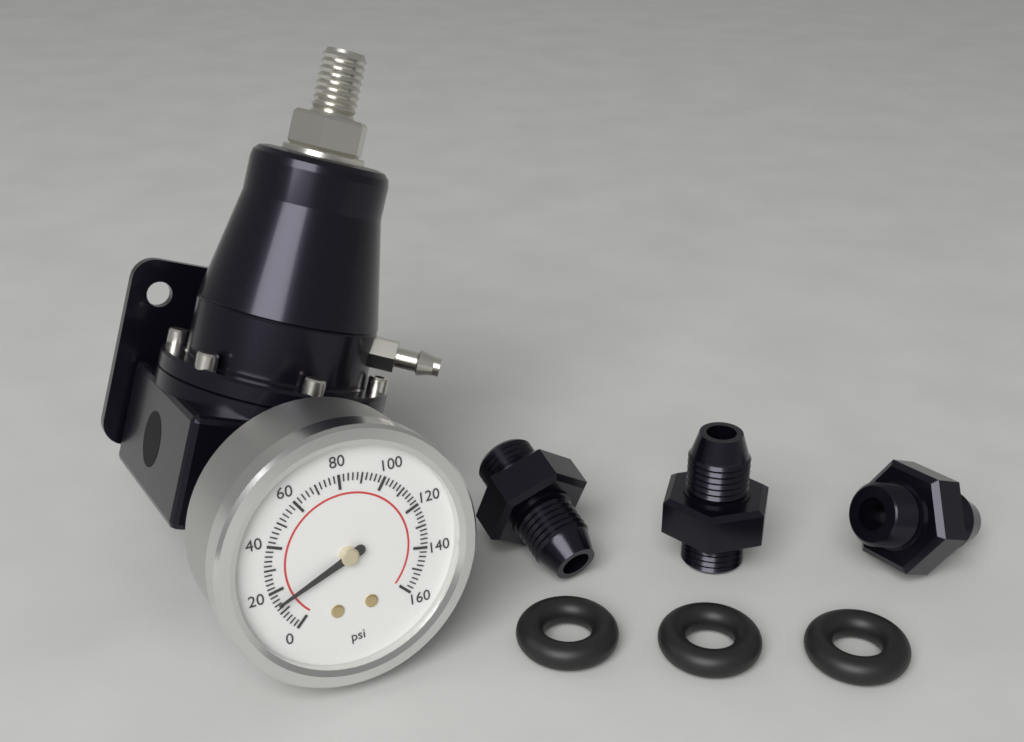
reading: 14 psi
